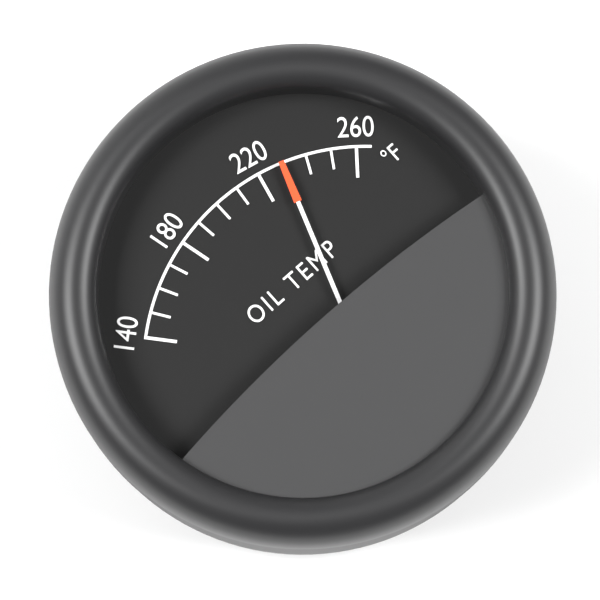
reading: 230 °F
